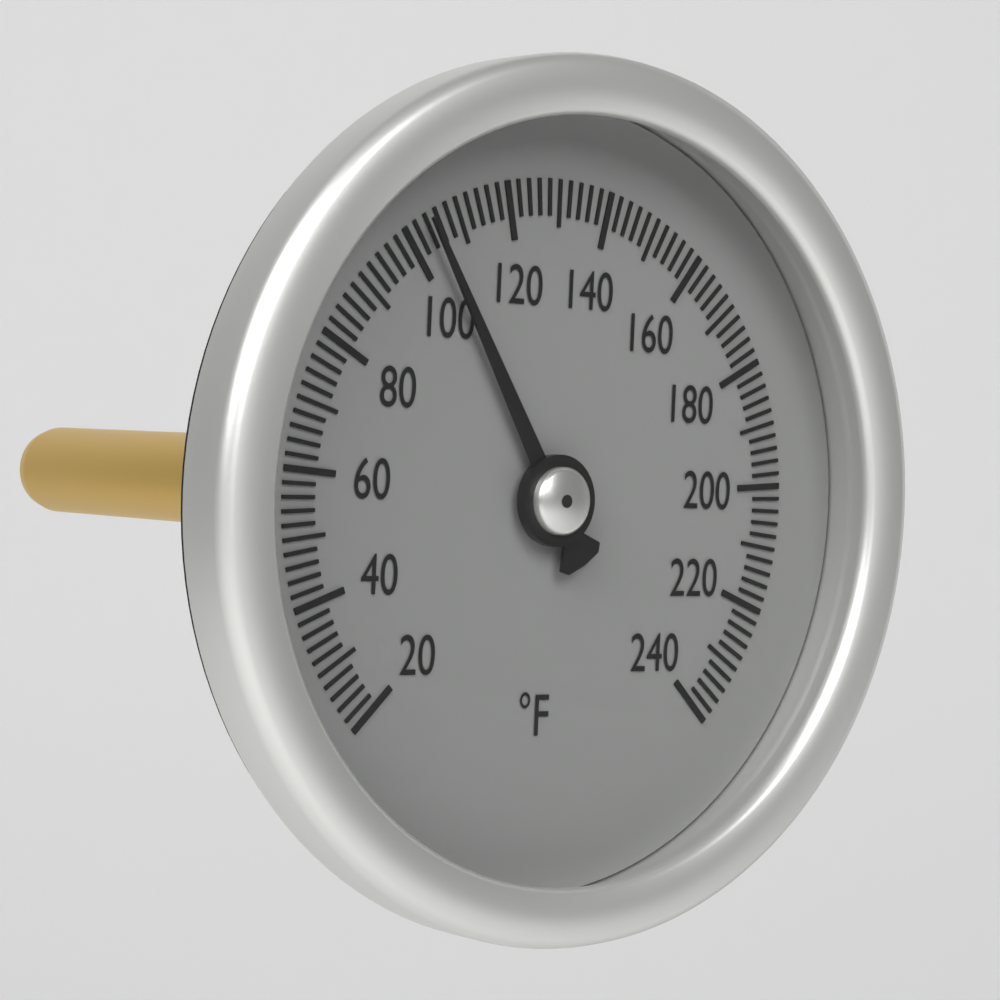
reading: 104 °F
